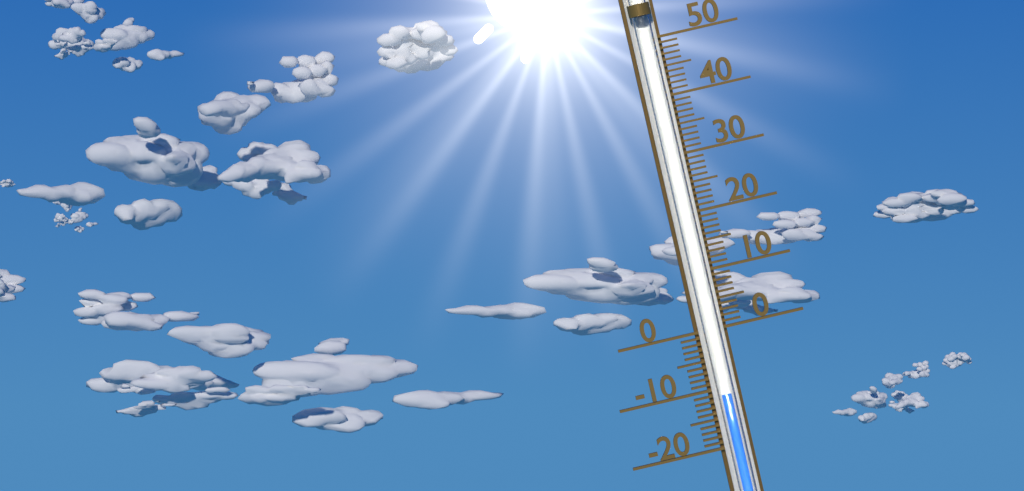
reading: -11 (no unit)
